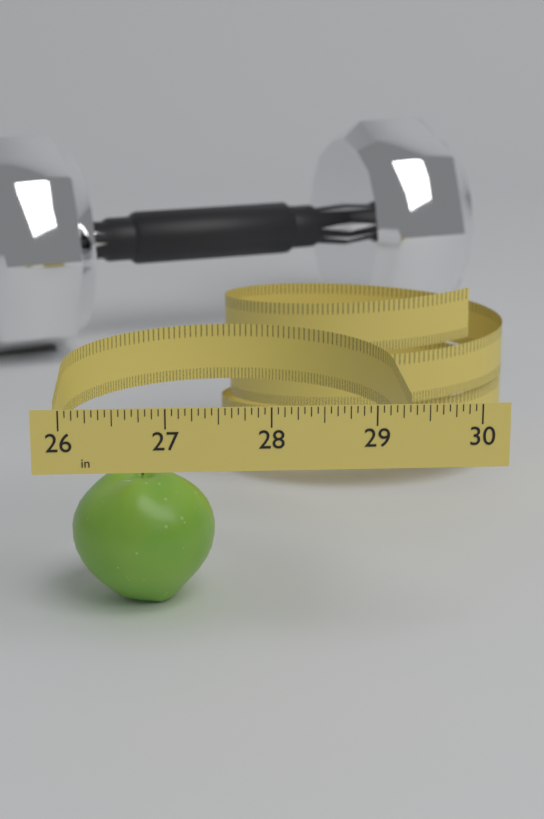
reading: 27.5000 in
